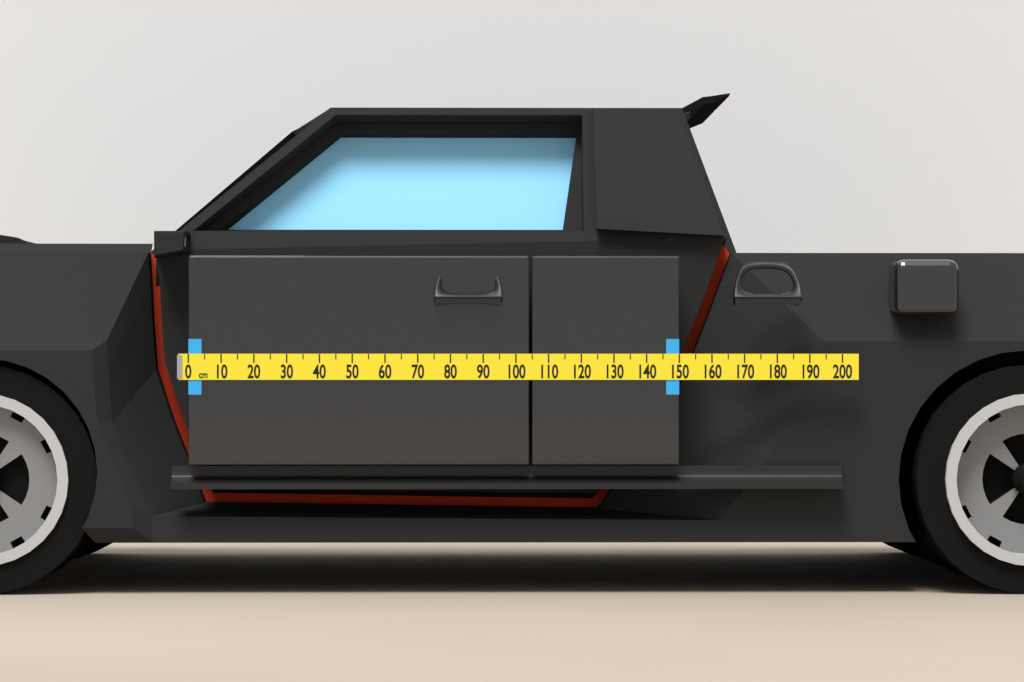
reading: 150 cm
